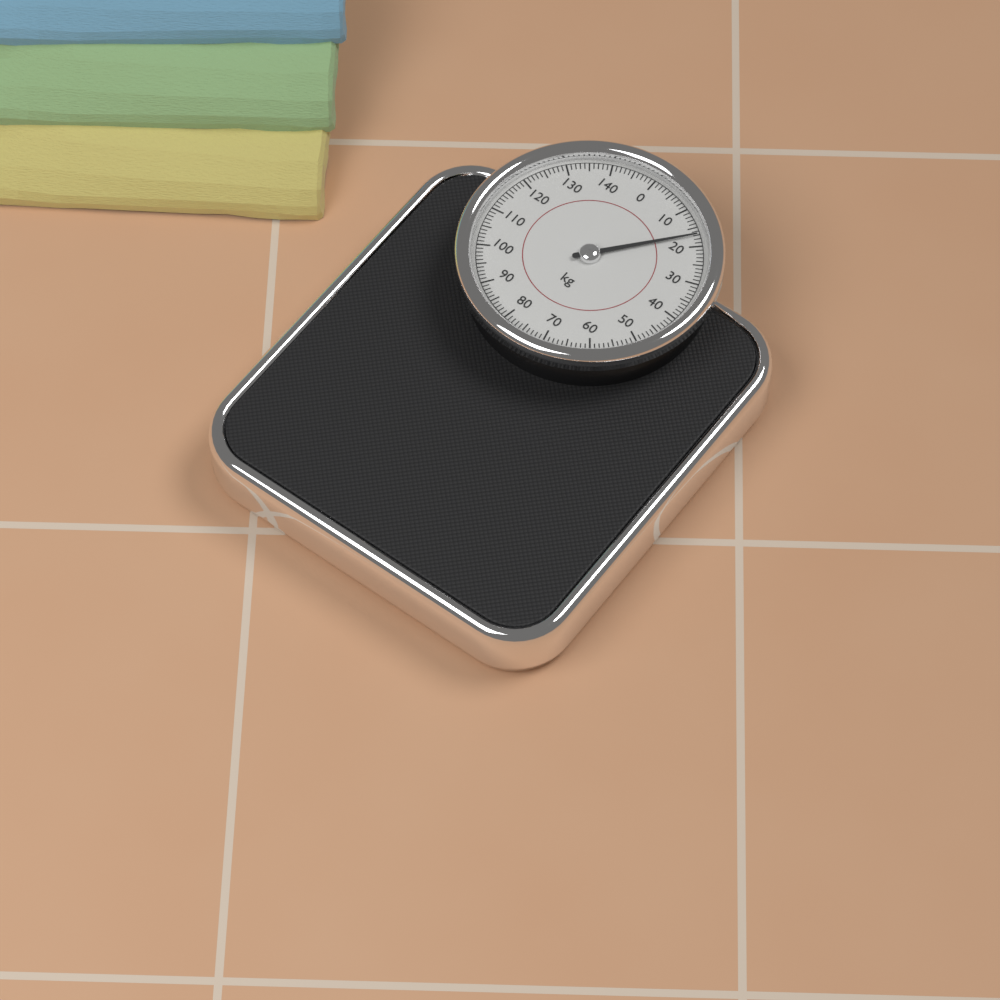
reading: 17 kg
